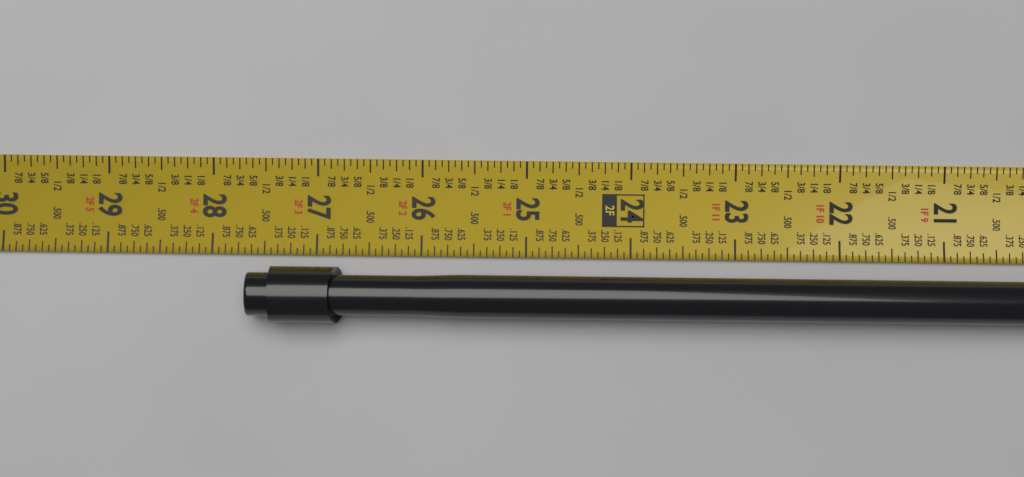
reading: 27.6250 in
